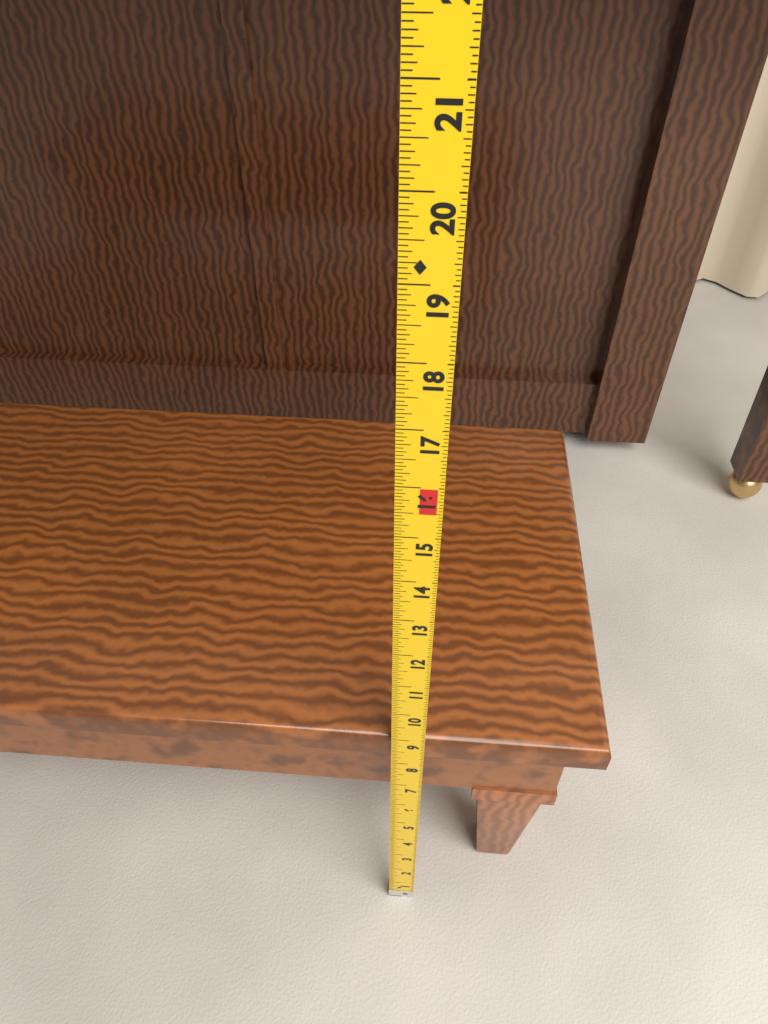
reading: 9.0000 in
